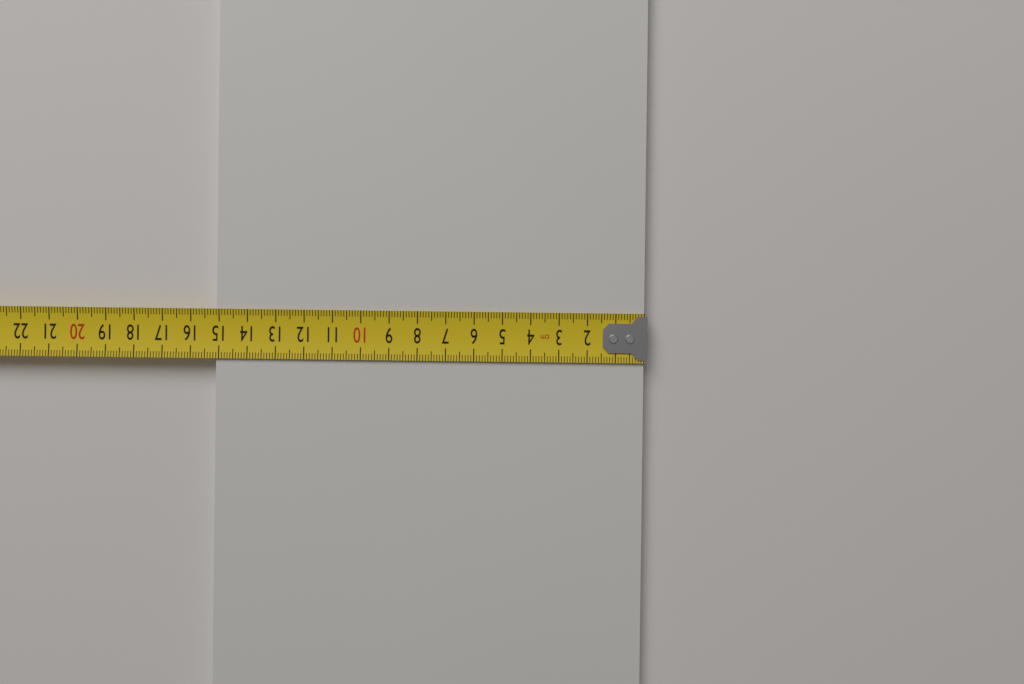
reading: 15.1 cm
